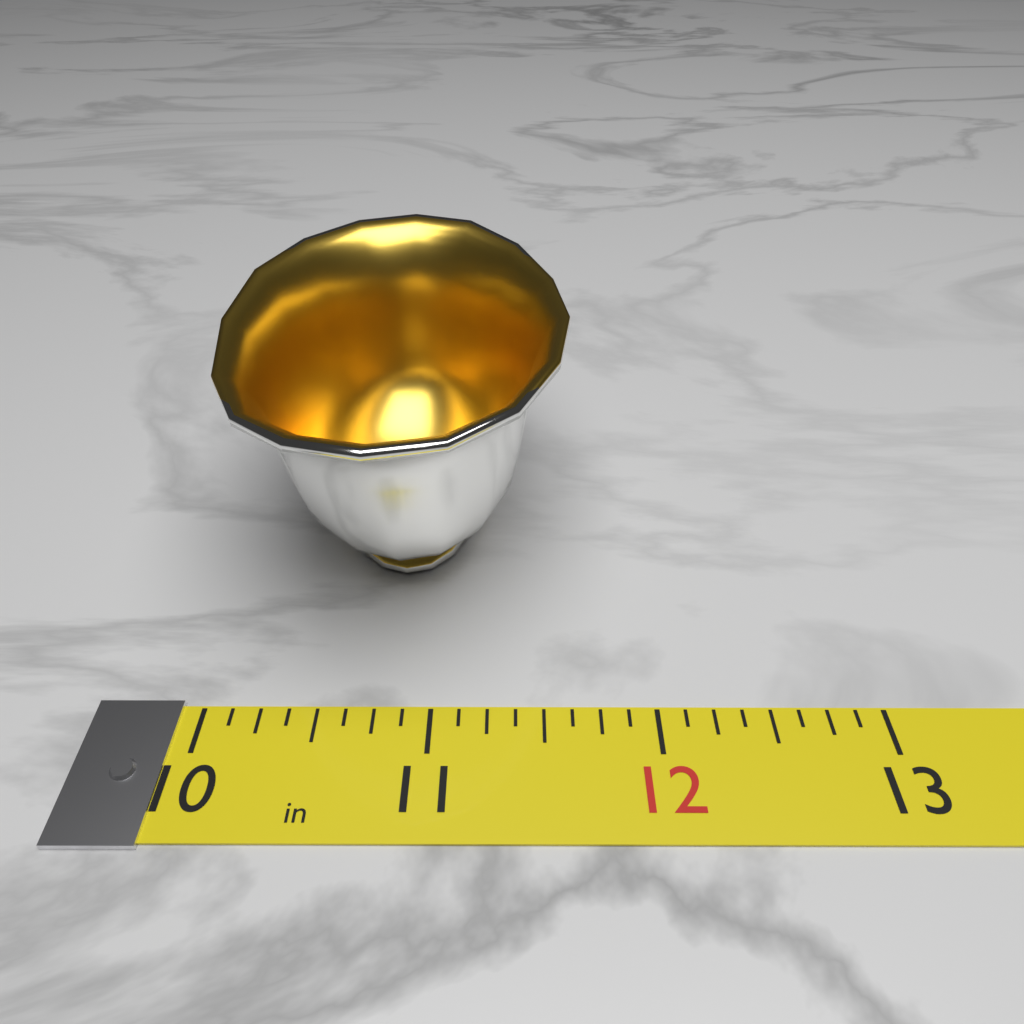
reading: 11.625 in
